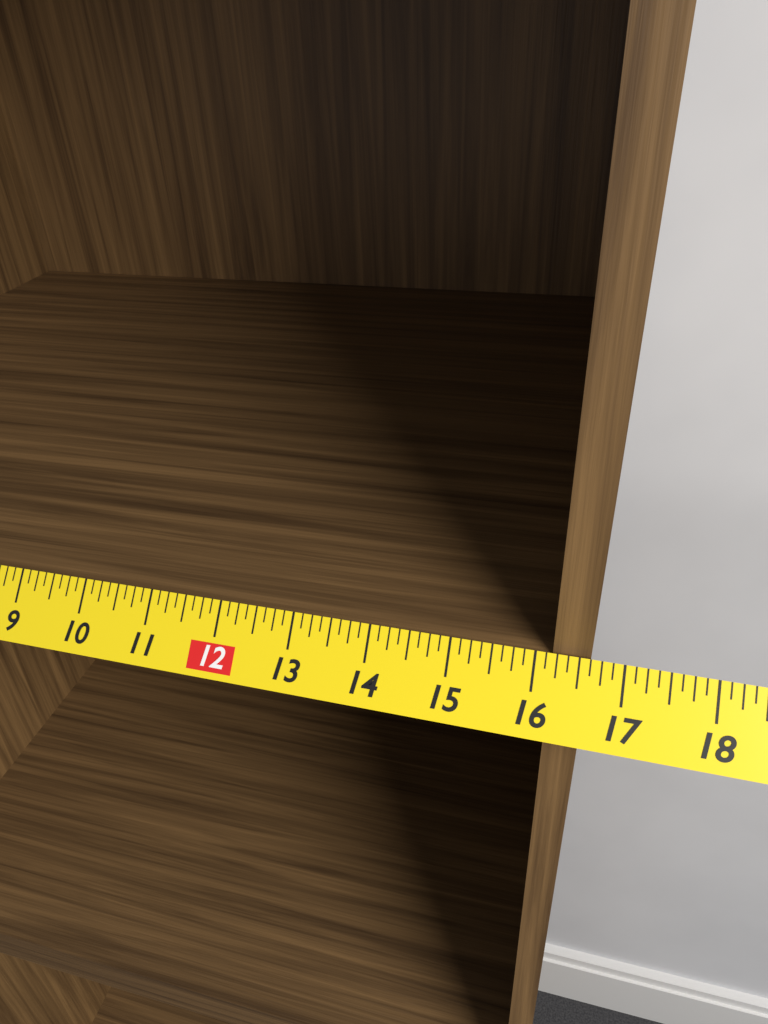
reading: 16.625 in
